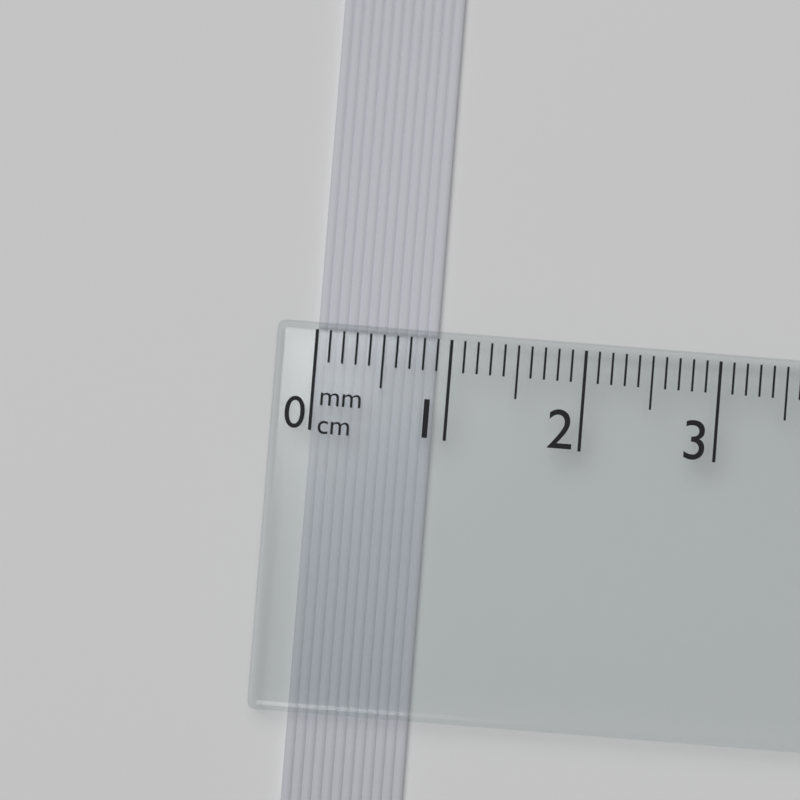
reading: 0.9 cm
